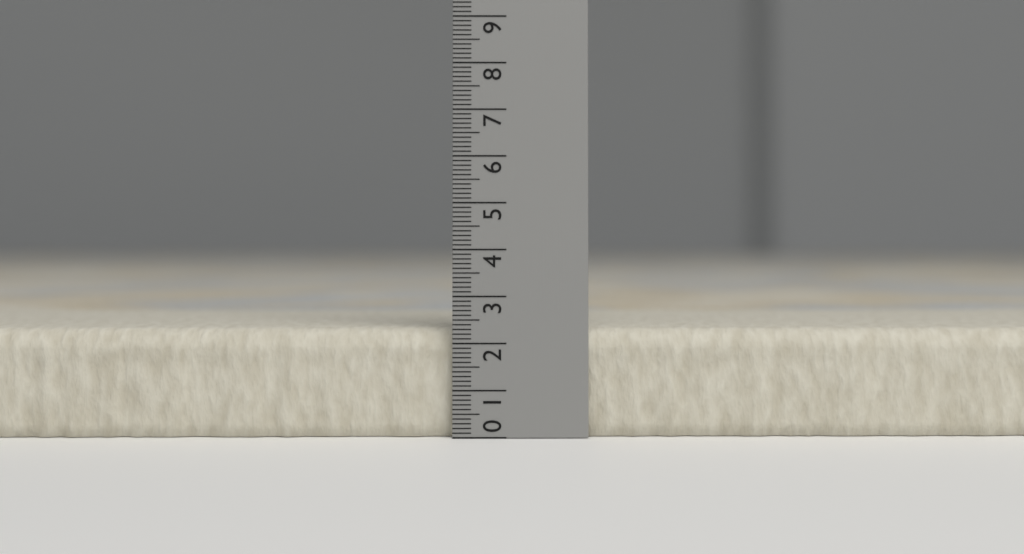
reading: 2.3 (no unit)
